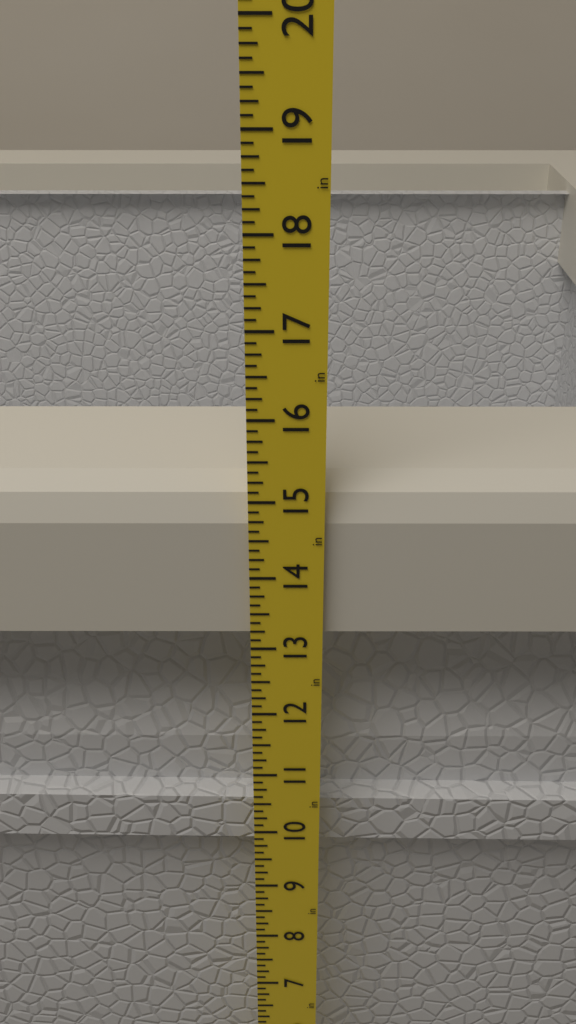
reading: 15.125 in
